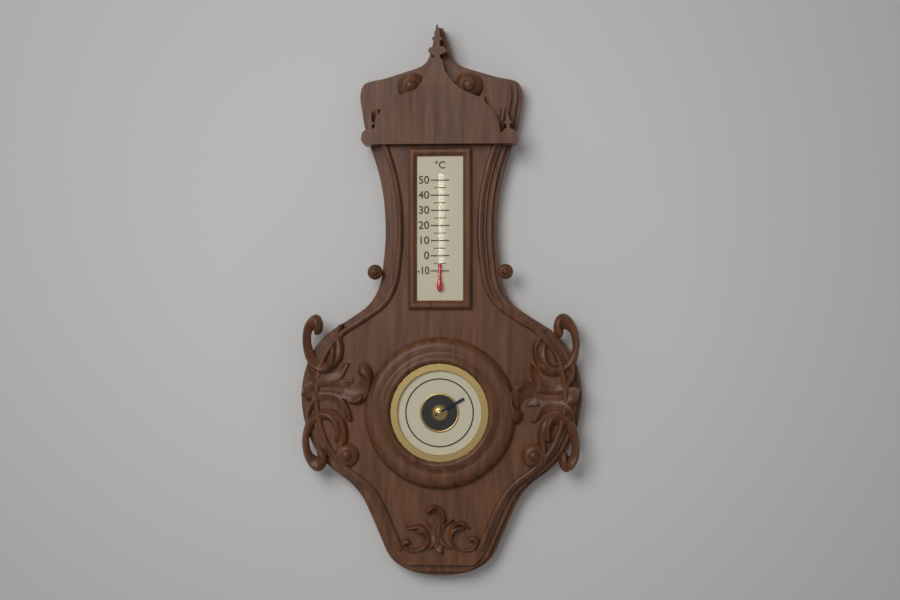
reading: -5 °C
